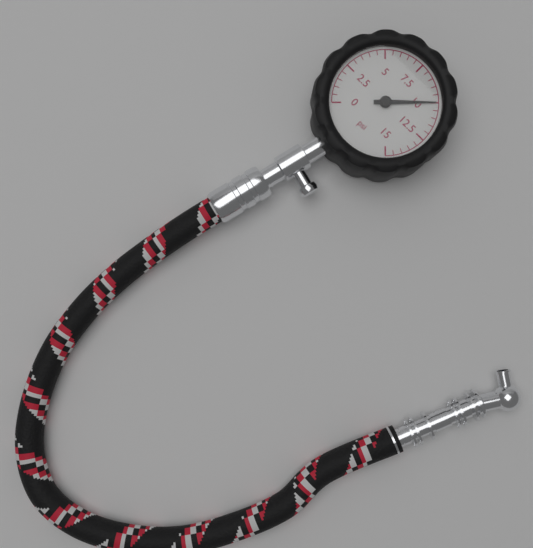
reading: 10.0 psi
